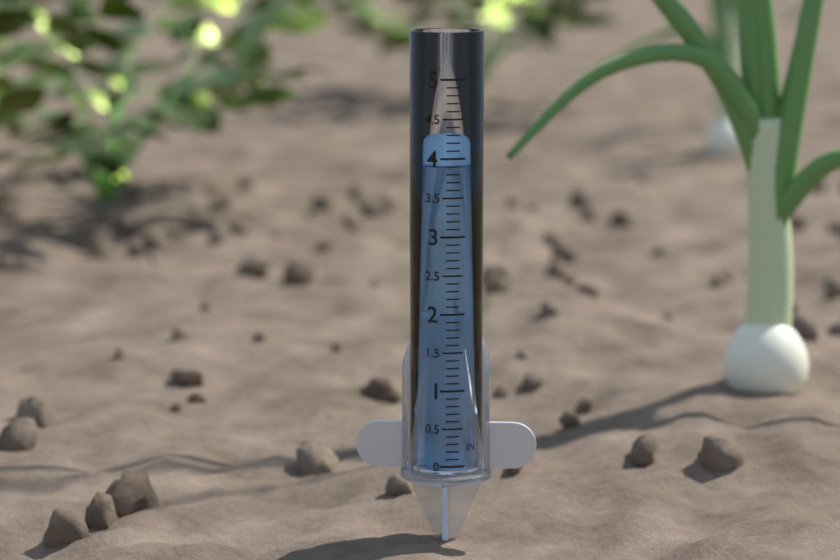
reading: 3.9 in
